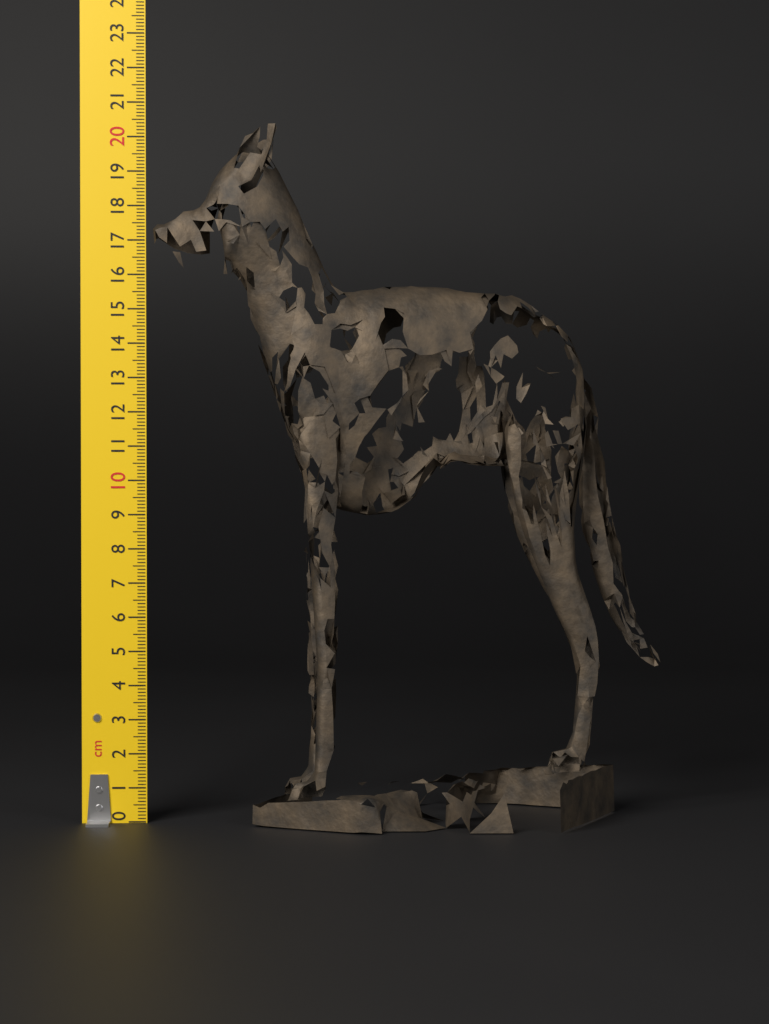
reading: 20.3 cm
